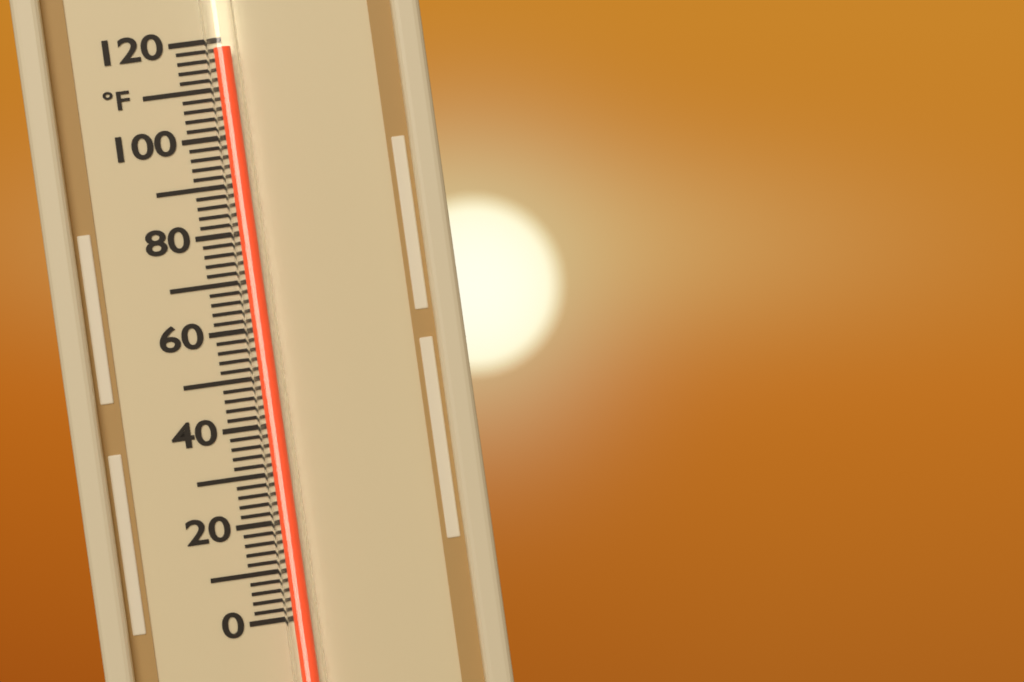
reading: 118 °F
